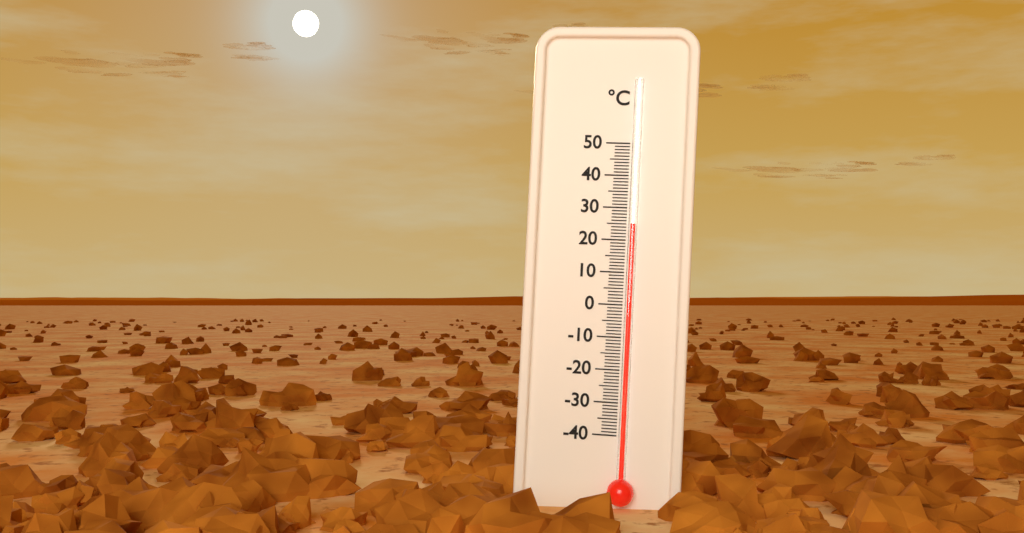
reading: 25 °C
